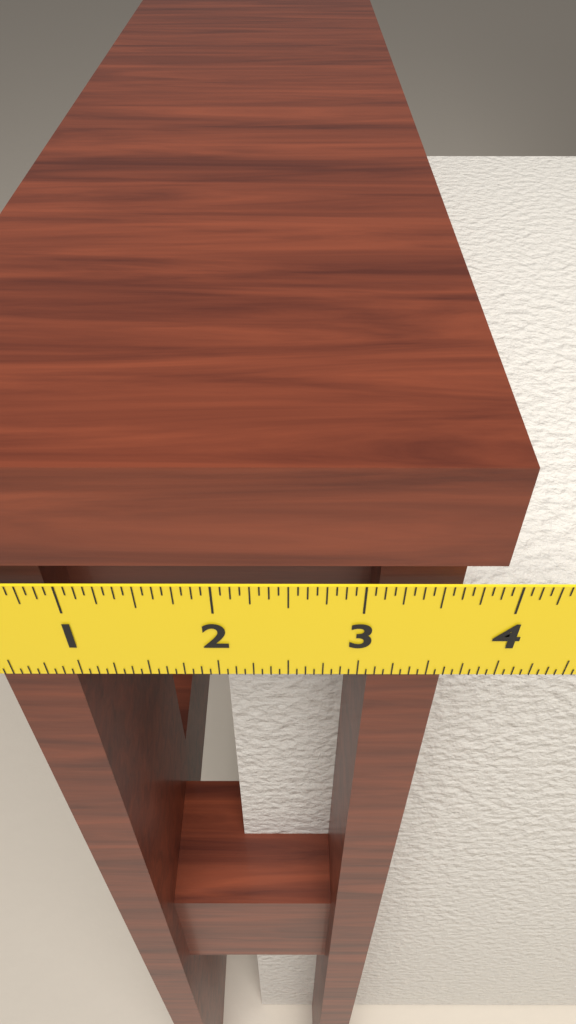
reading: 3.8750 in
